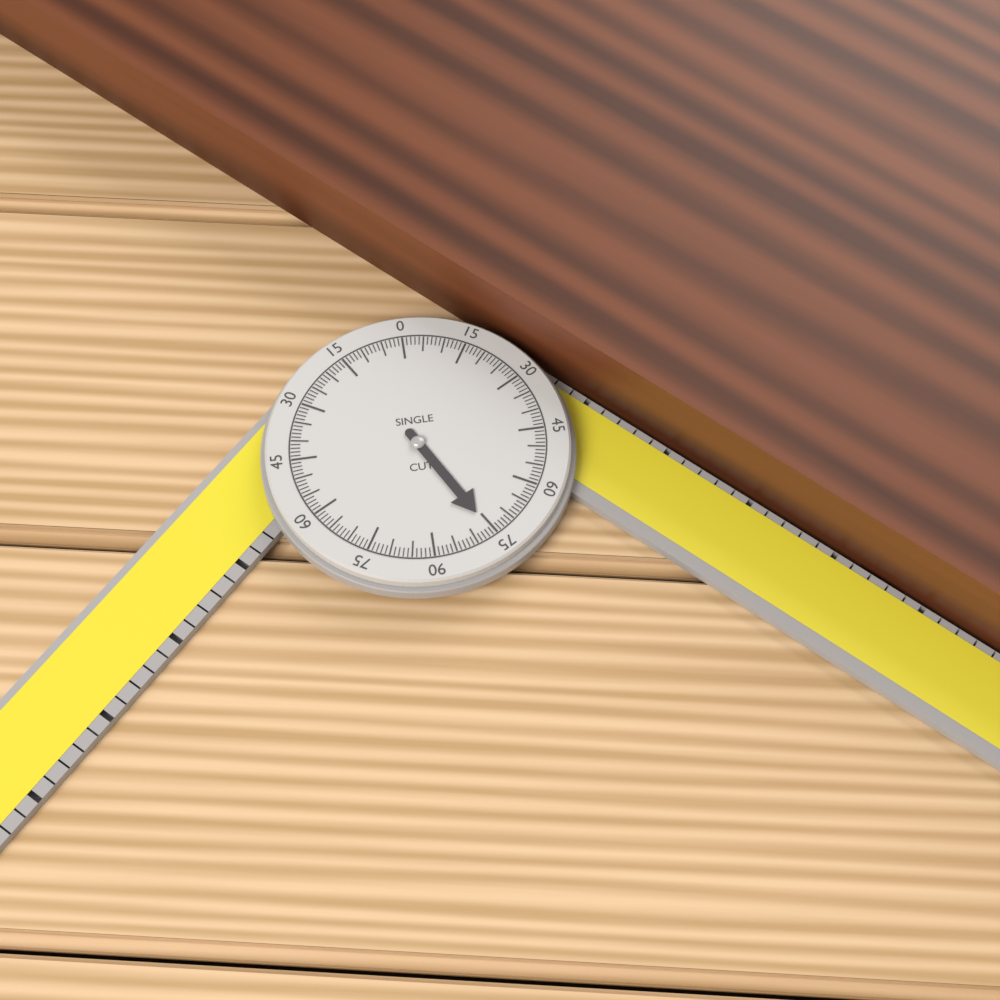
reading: 76 °
